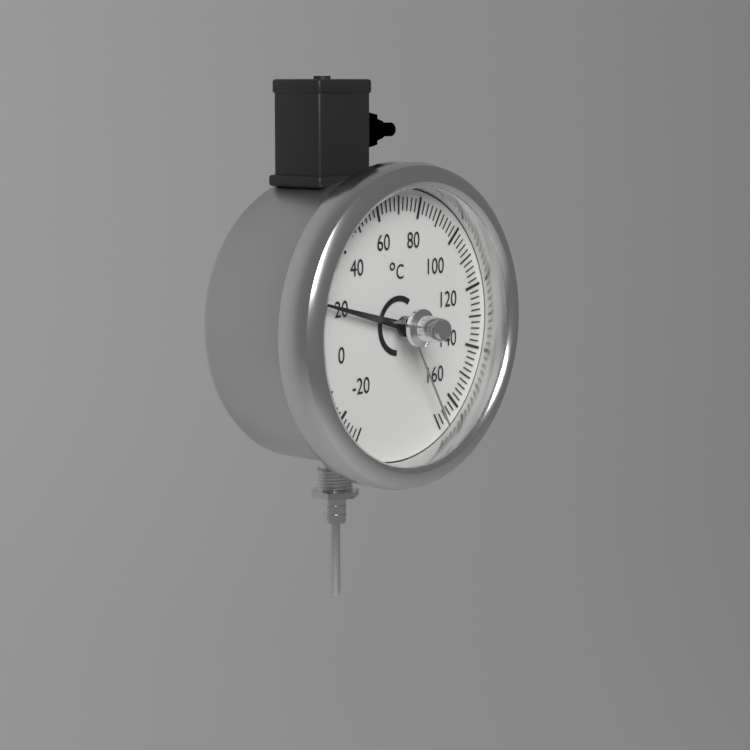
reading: 20 °C
